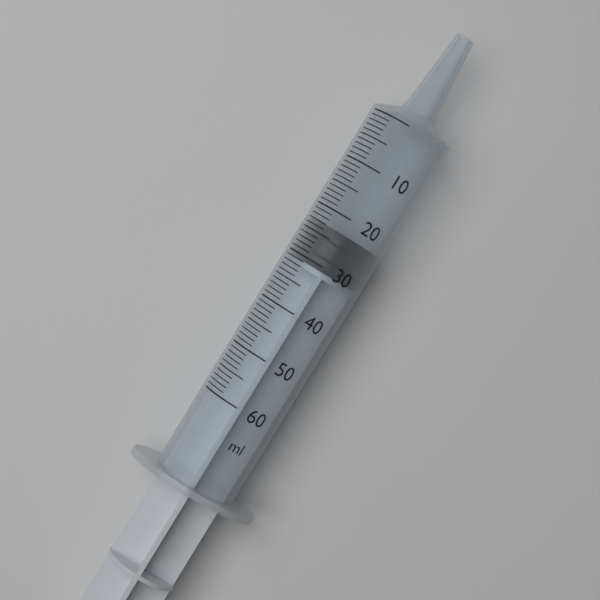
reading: 23 ml
